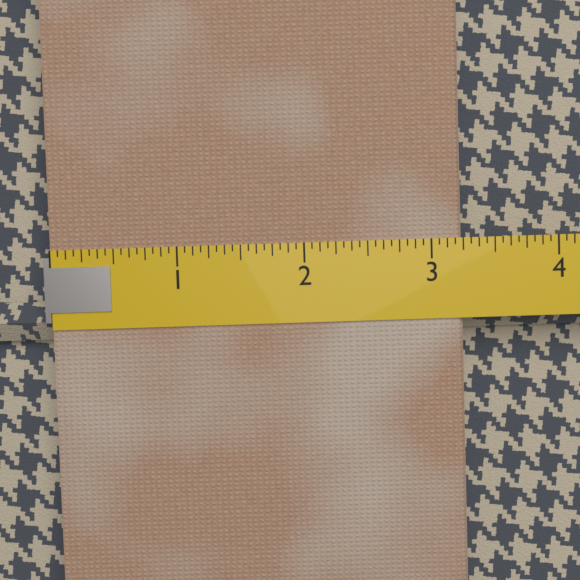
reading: 3.2500 (no unit)
